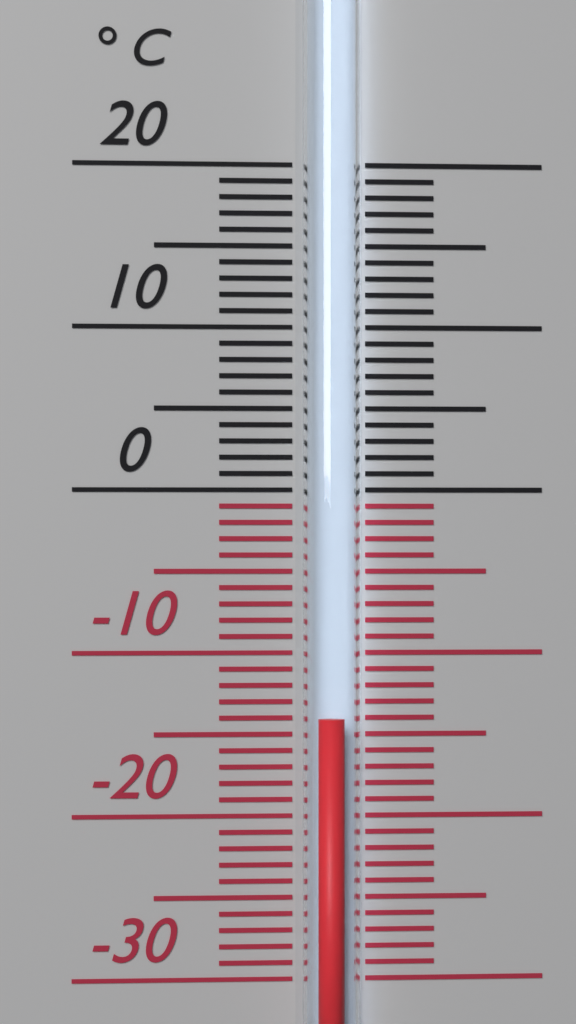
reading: -14 °C
